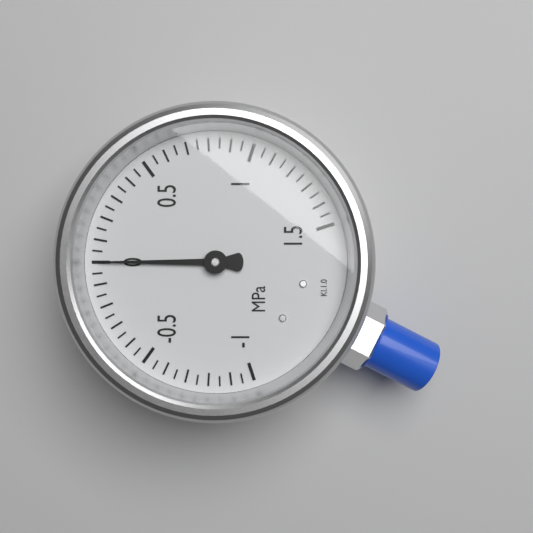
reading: 0.00 MPa
